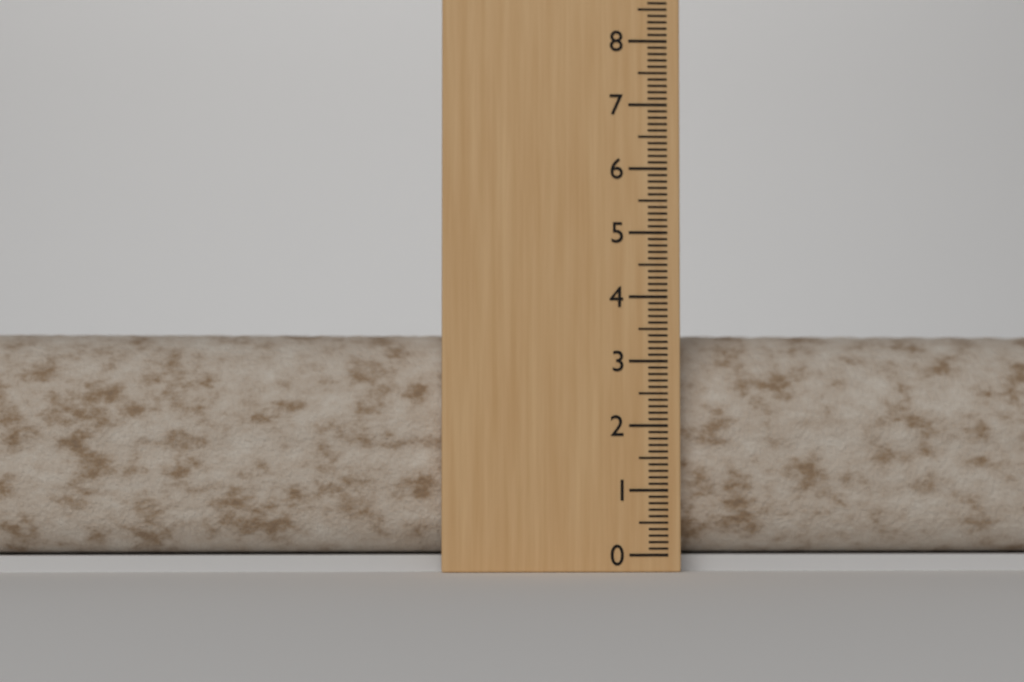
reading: 3.5 (no unit)
